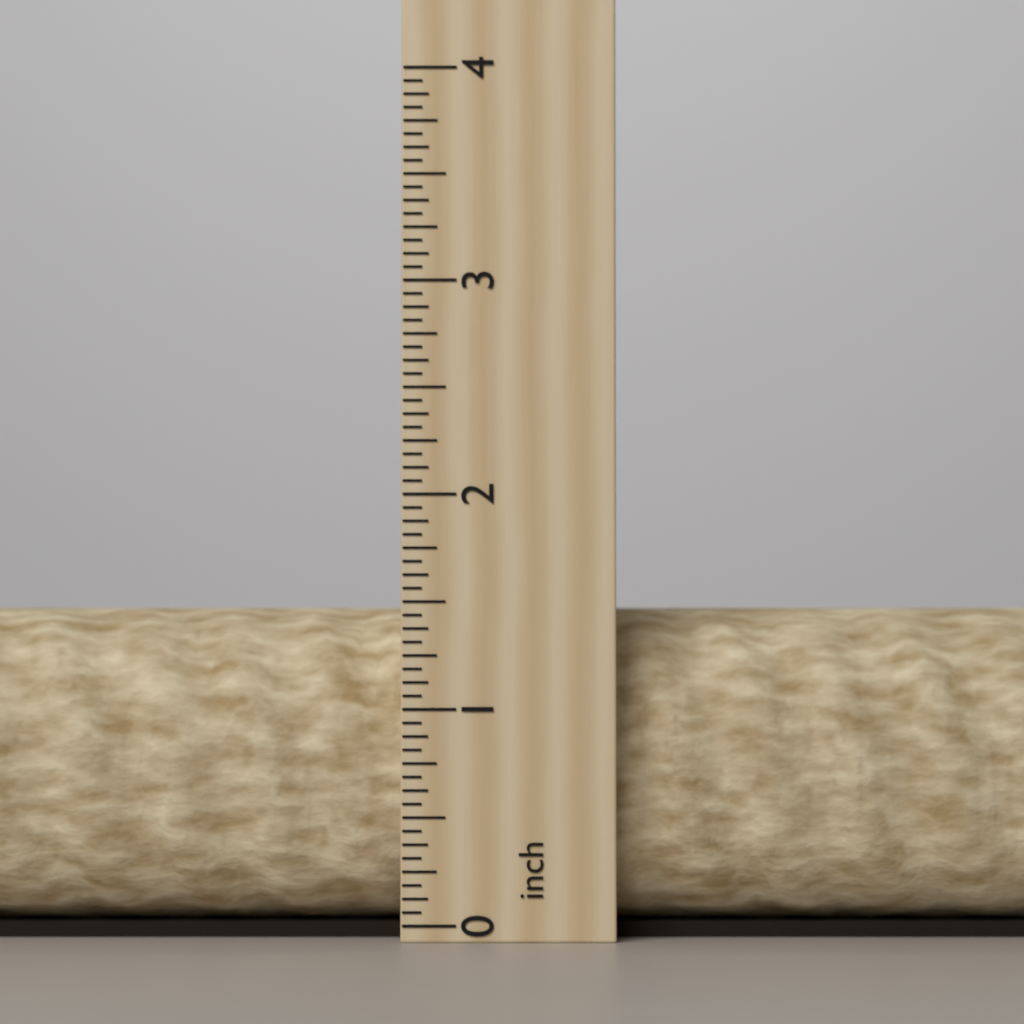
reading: 1.5000 inch
